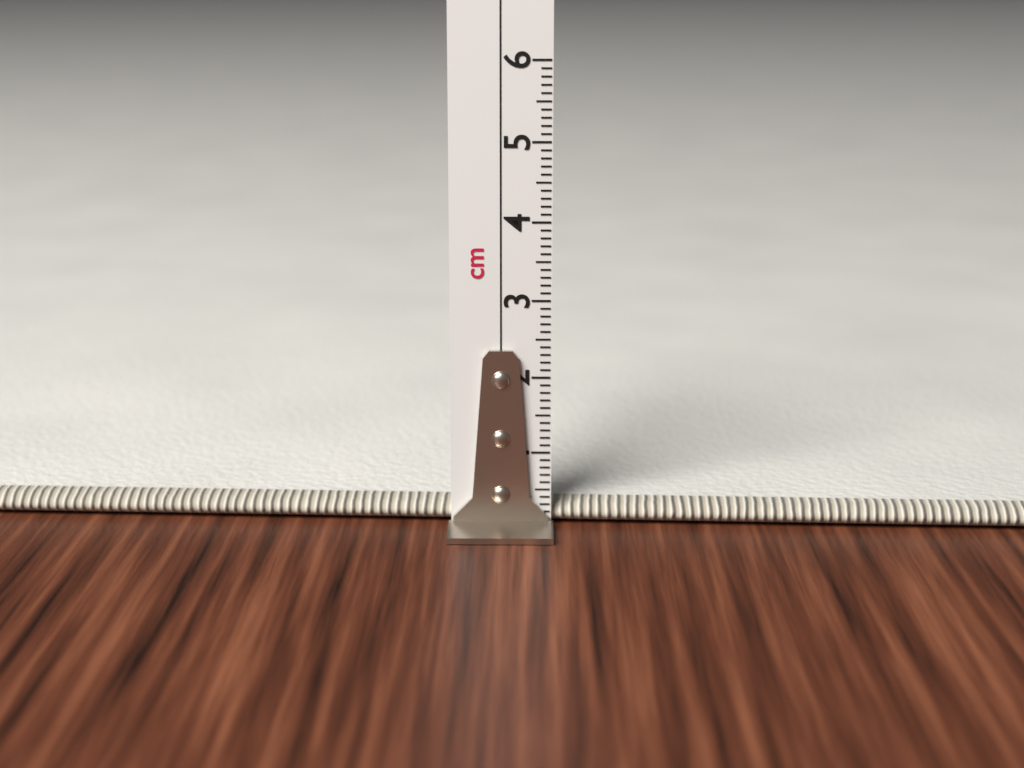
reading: 0.3 cm
